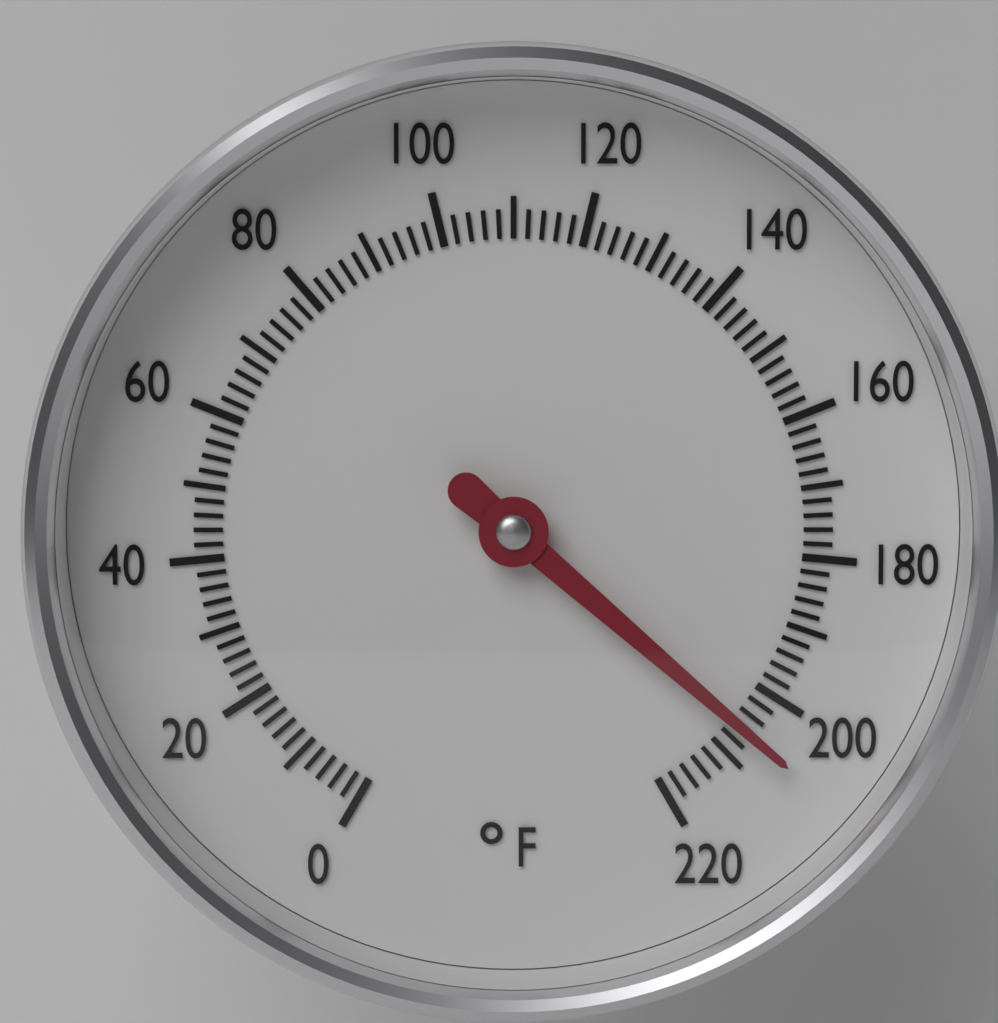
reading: 206 °F
